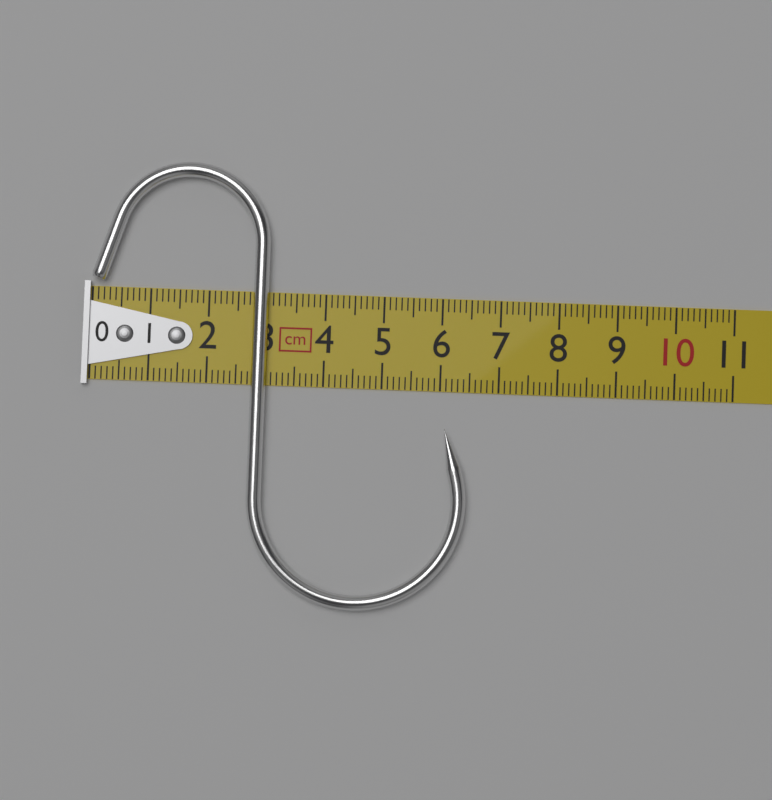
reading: 6.5 cm
